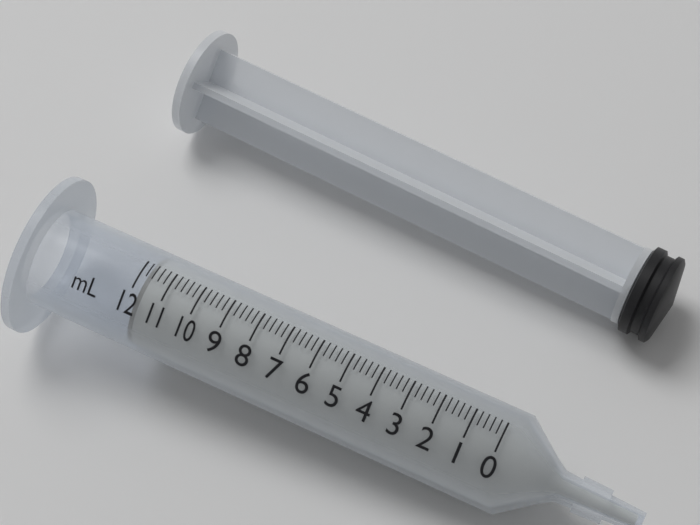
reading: 11.8 ml
